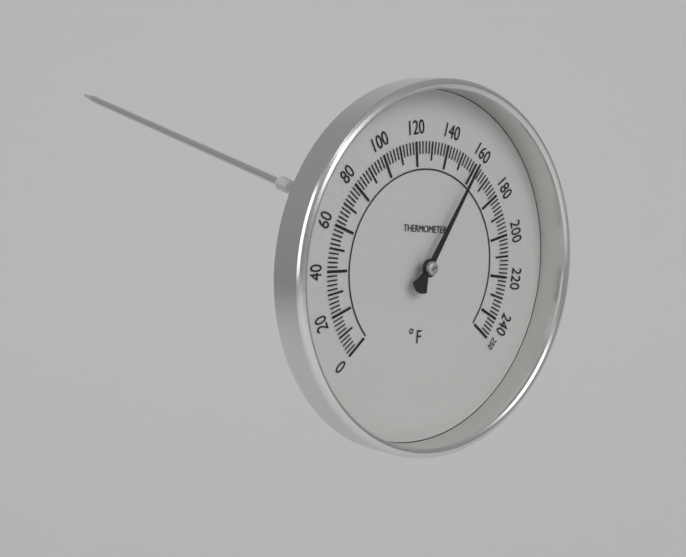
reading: 158 °F
